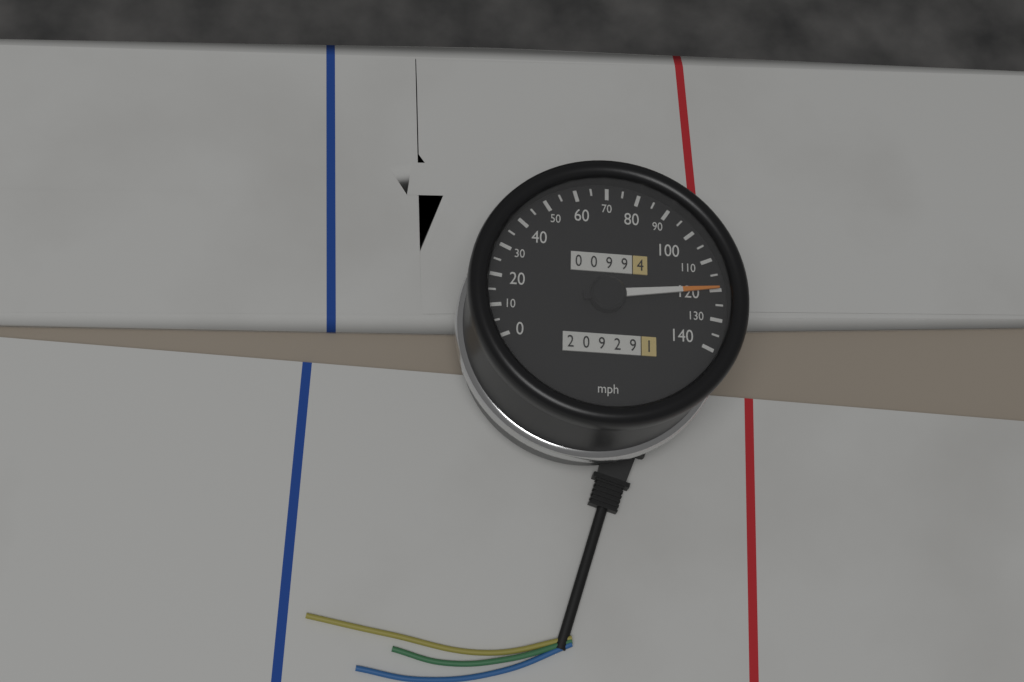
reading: 120 mph
